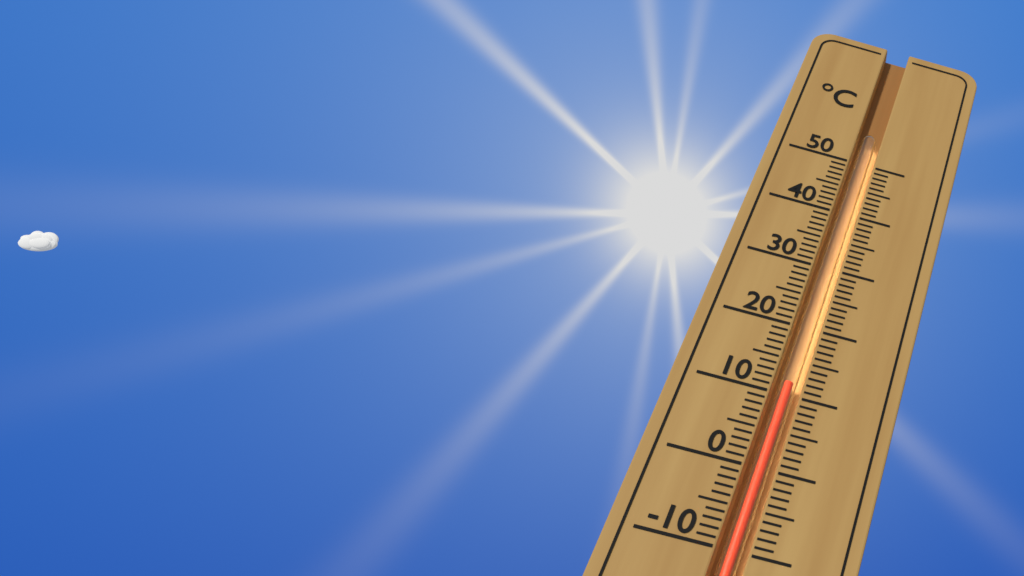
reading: 12 °C
